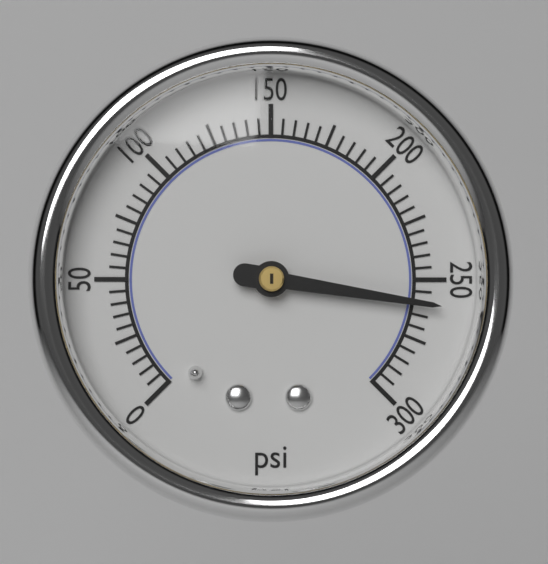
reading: 260 psi
